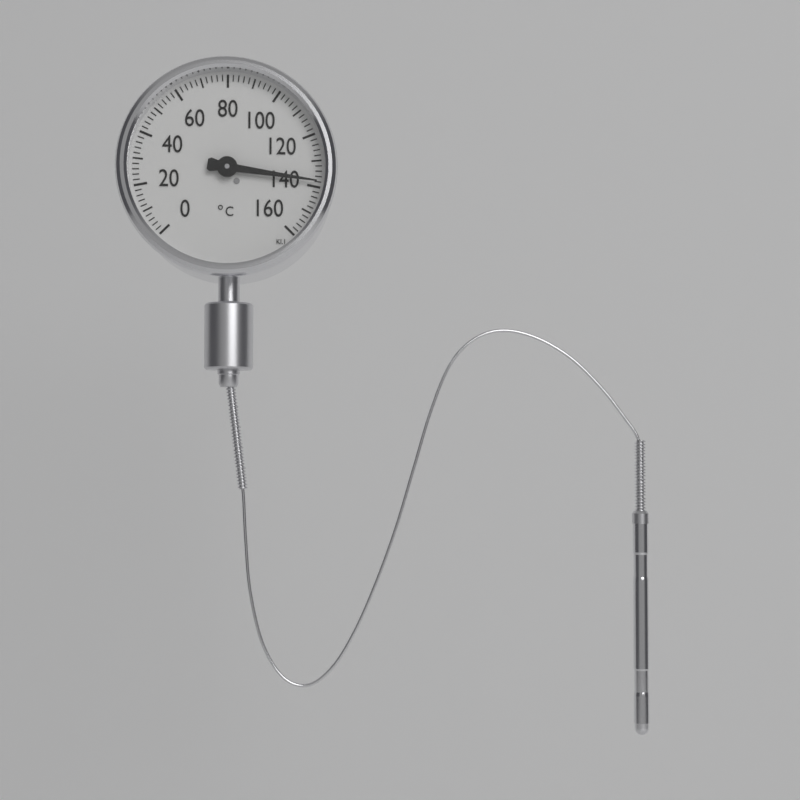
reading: 138 °C
